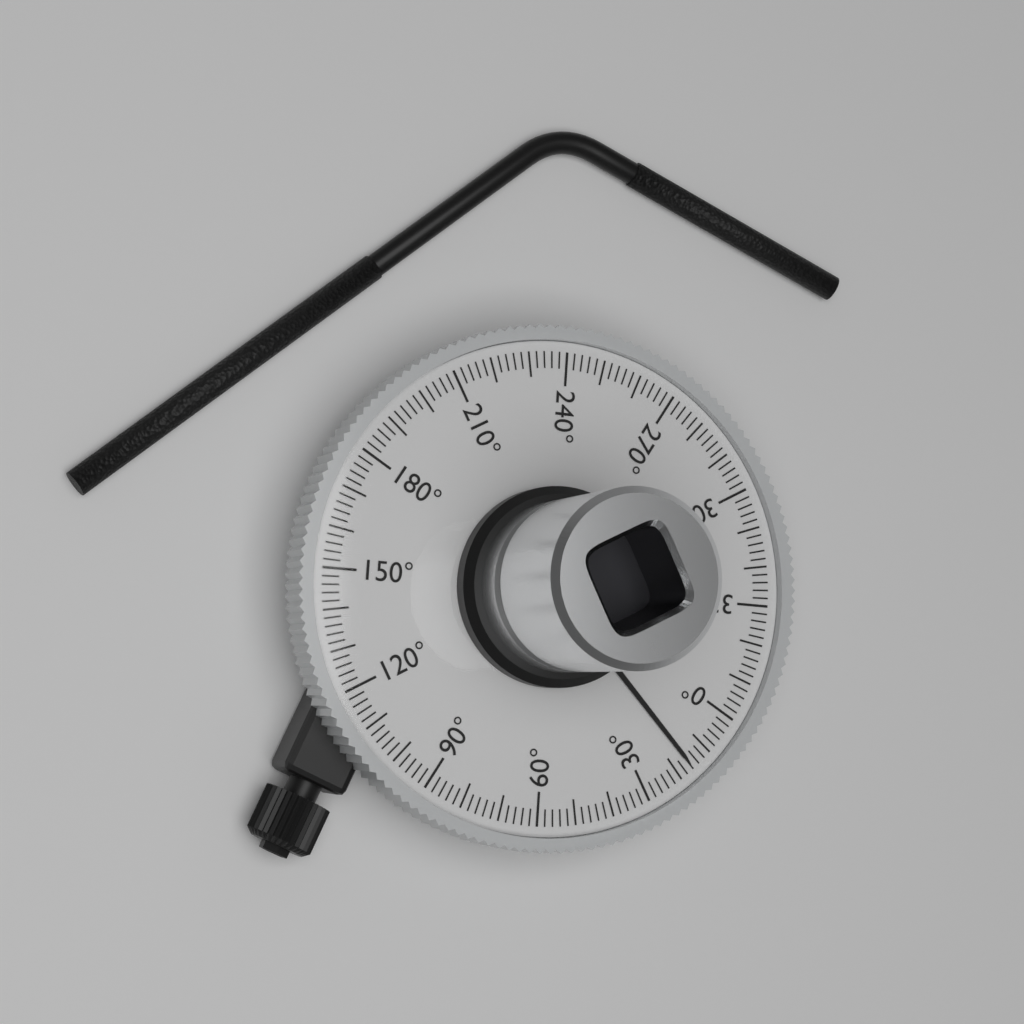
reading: 16 °
